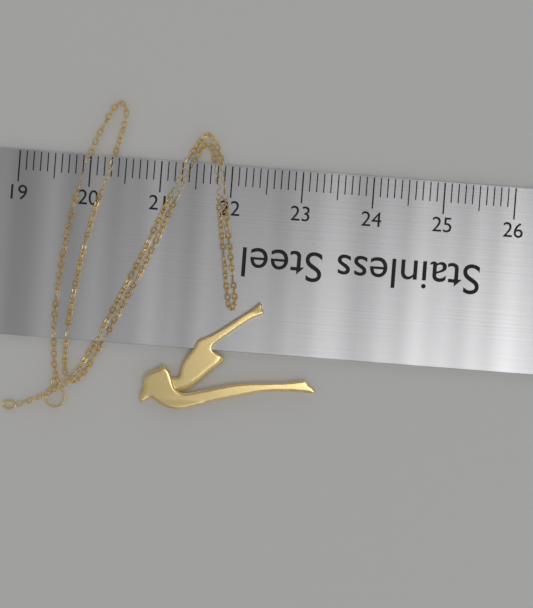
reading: 23.4 (no unit)
